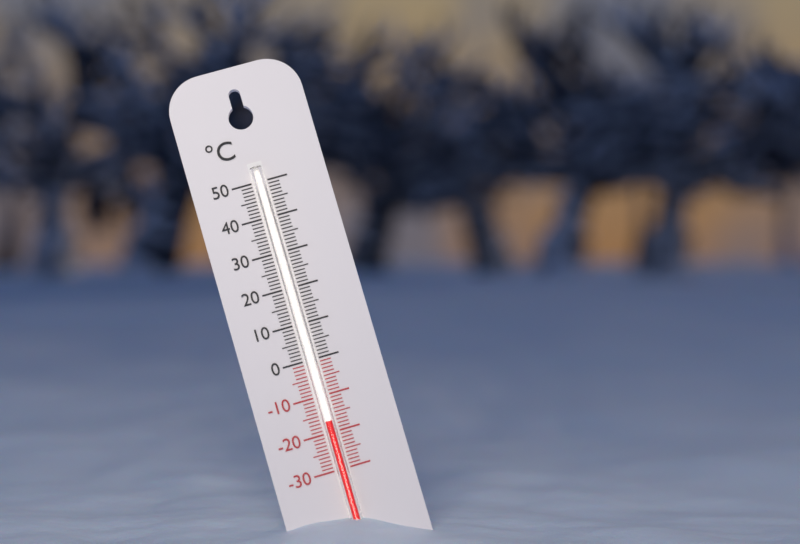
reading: -17 °C
